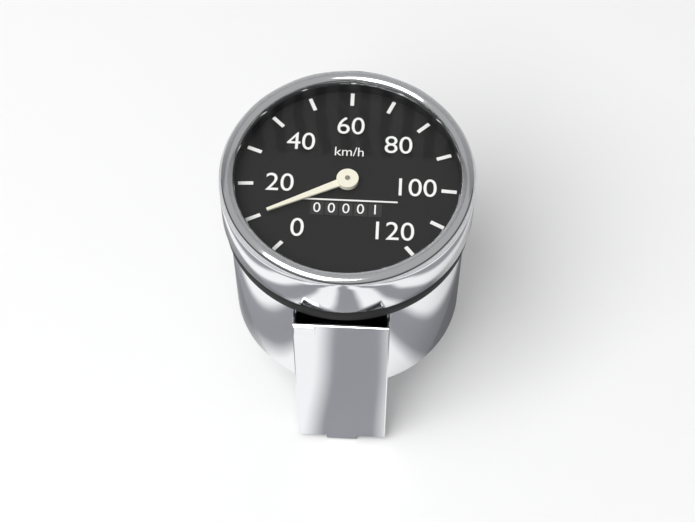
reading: 10 km/h
